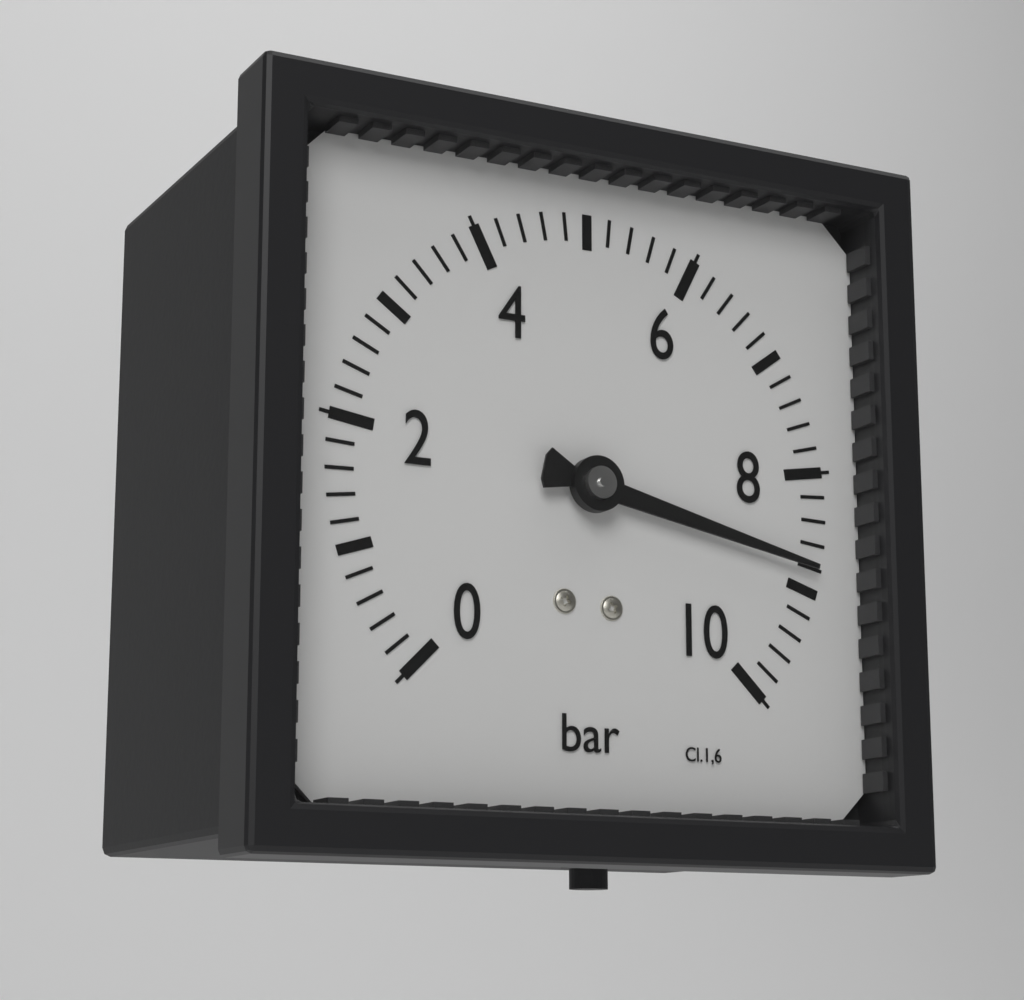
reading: 8.8 bar
